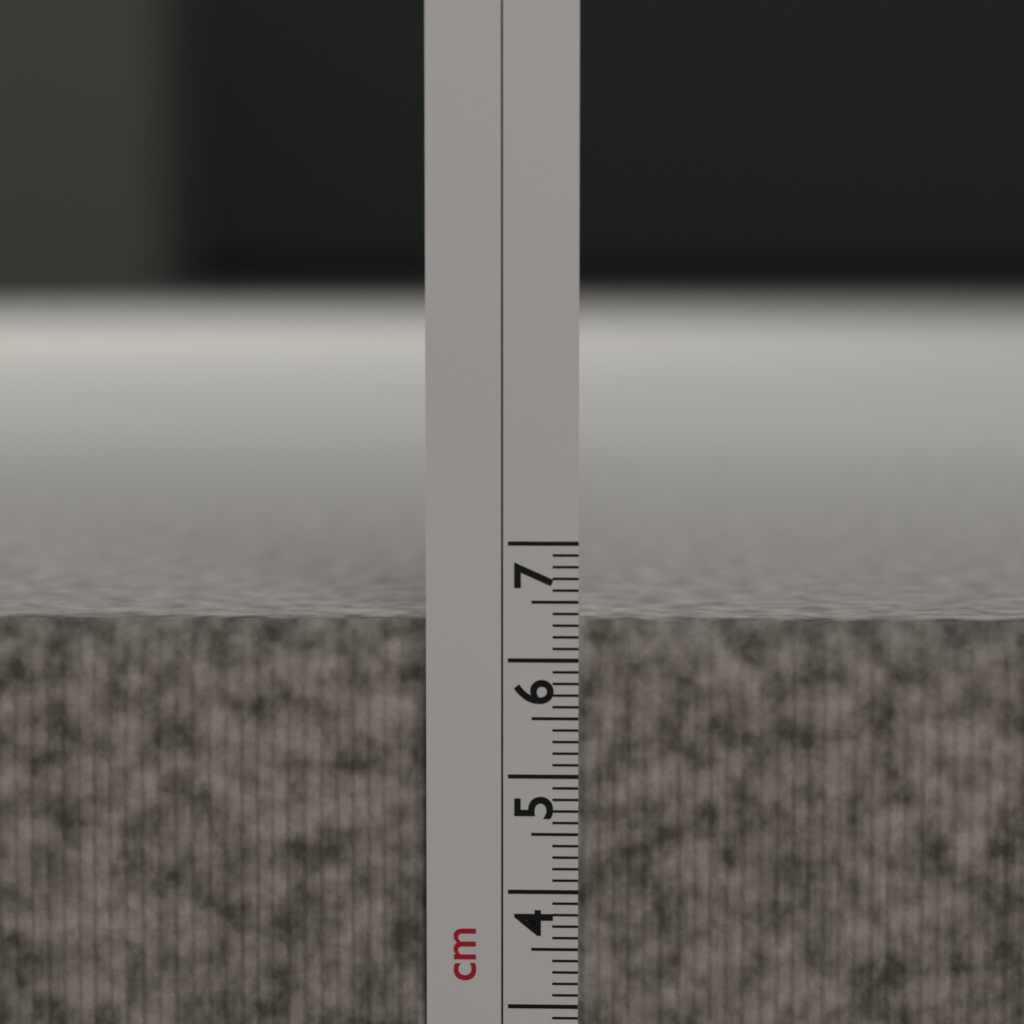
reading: 6.3 cm
